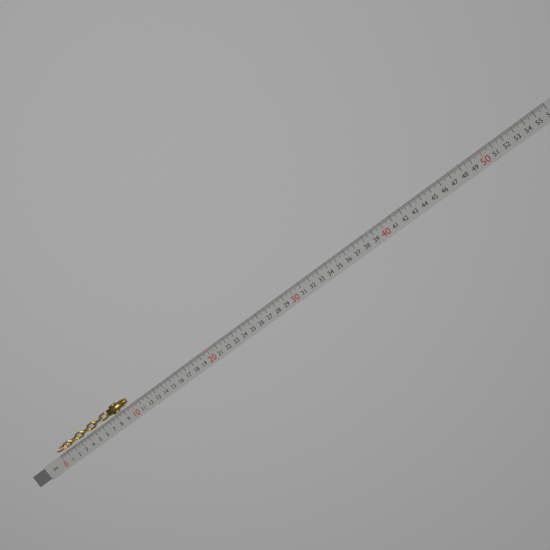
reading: 10.0 cm
